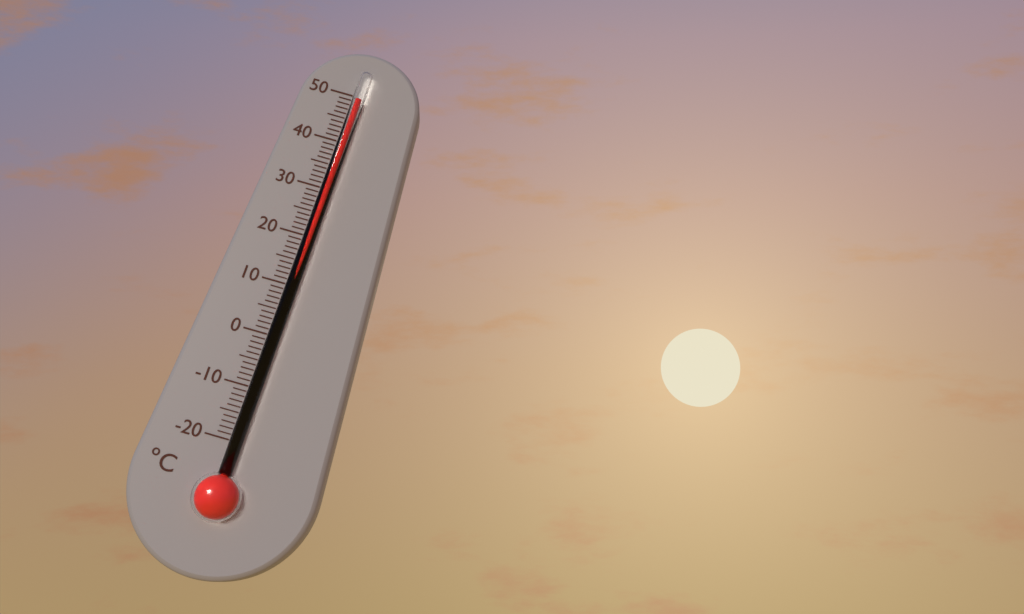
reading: 49 °C
